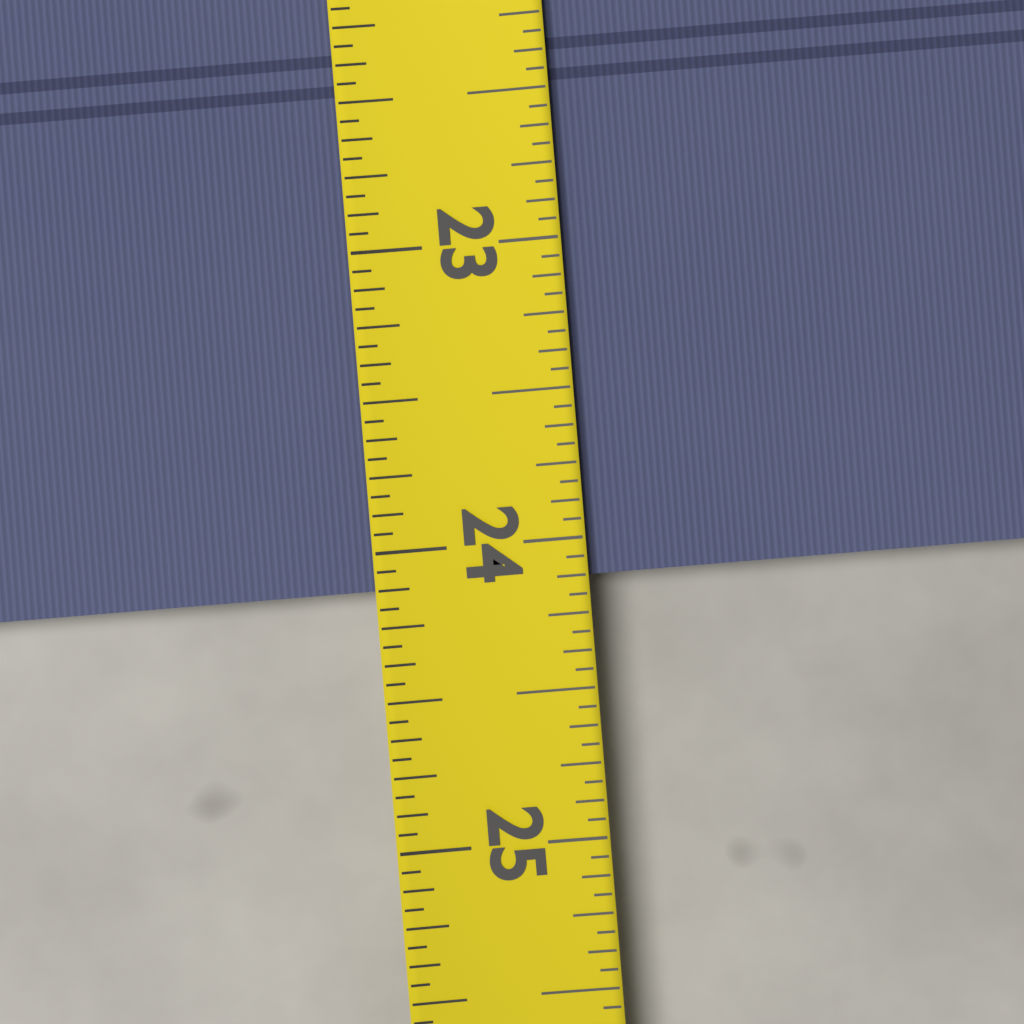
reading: 24.1250 (no unit)
